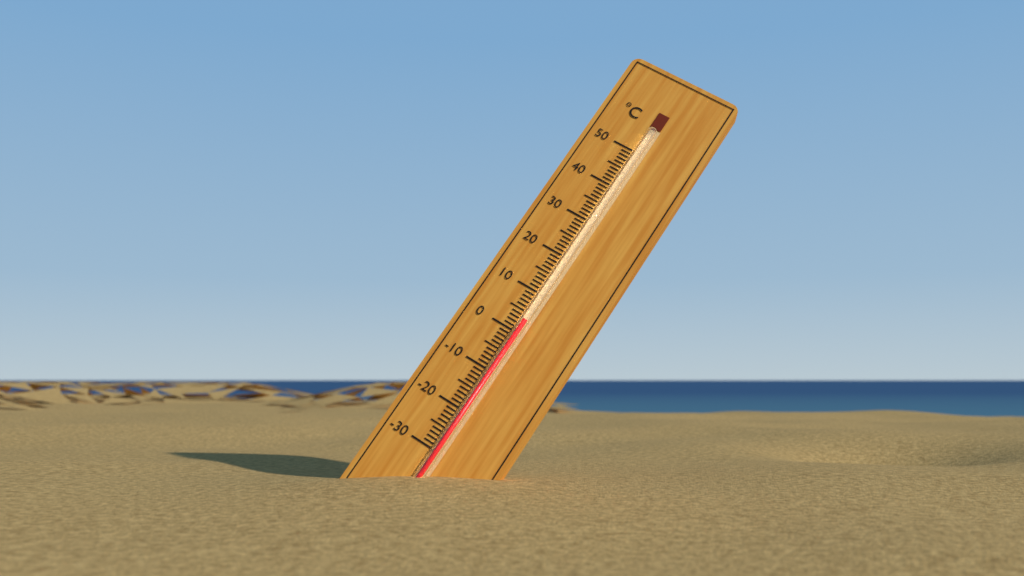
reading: 3 °C
